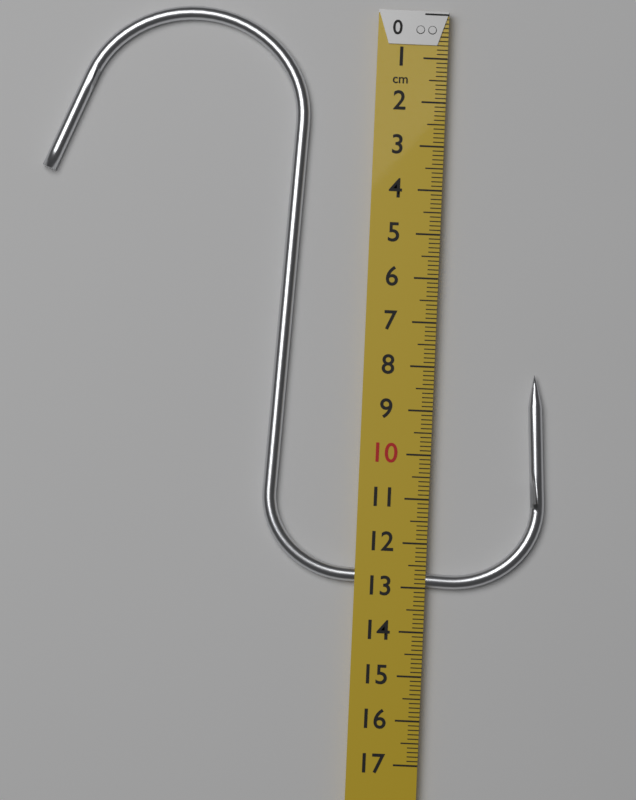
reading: 13.0 cm
